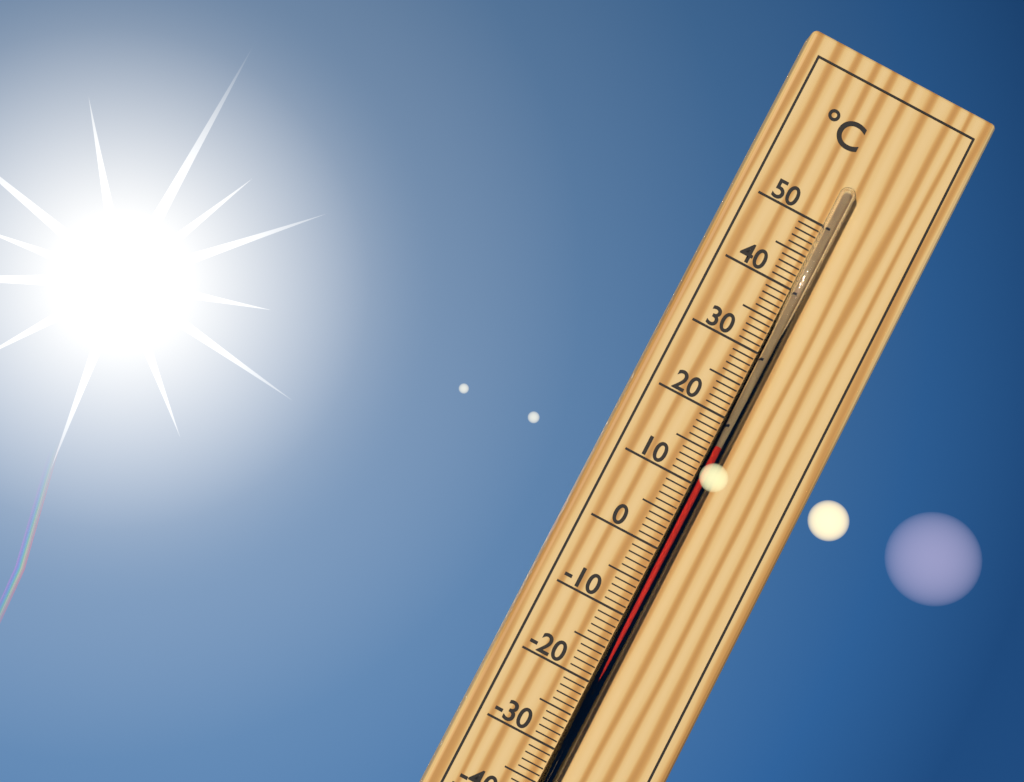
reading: 16 °C
